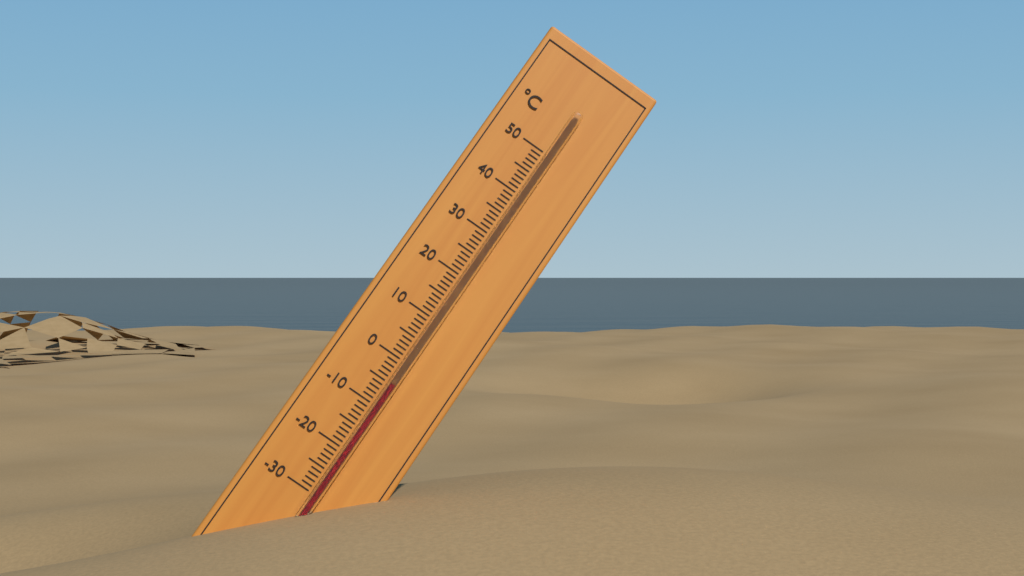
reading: -5 °C
